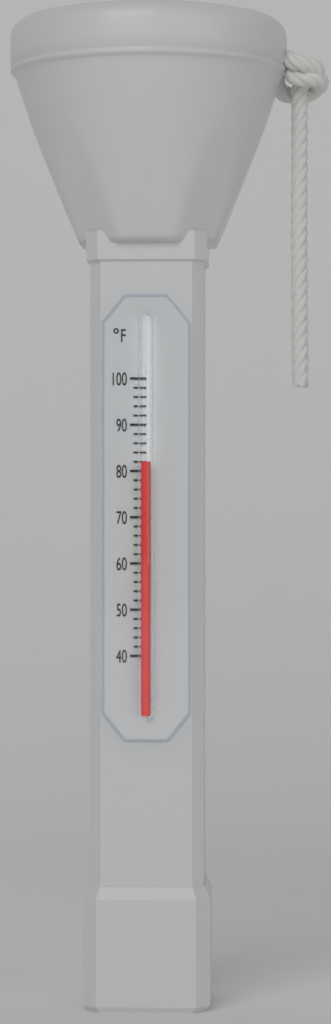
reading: 82 °F
